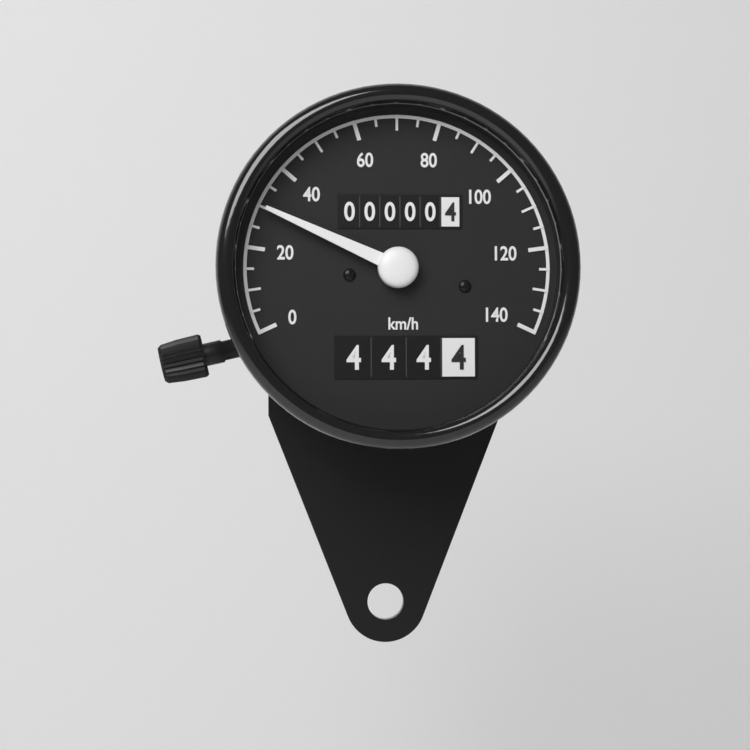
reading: 30 km/h
